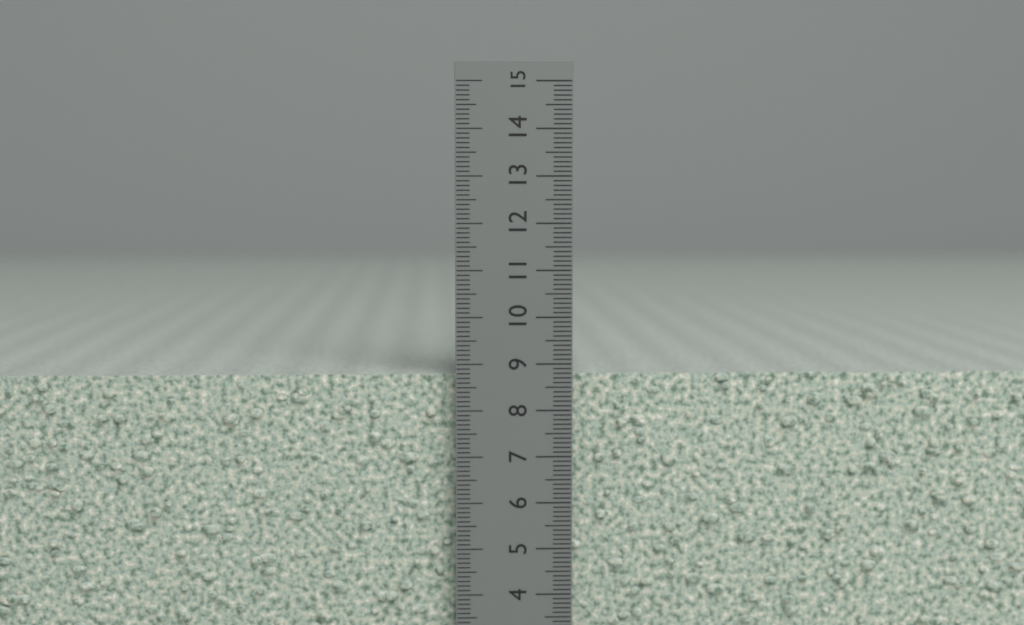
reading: 8.8 cm
